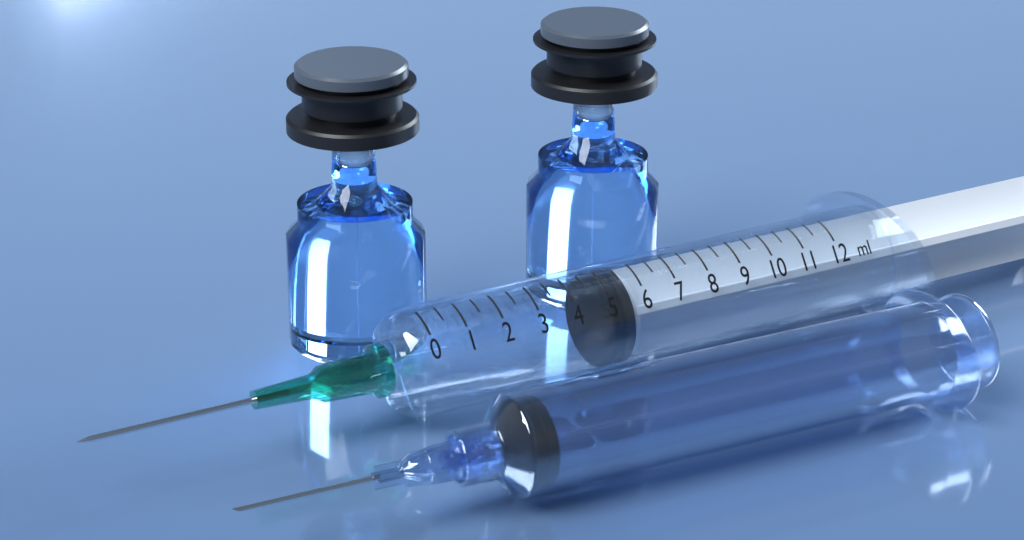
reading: 5.0 ml
